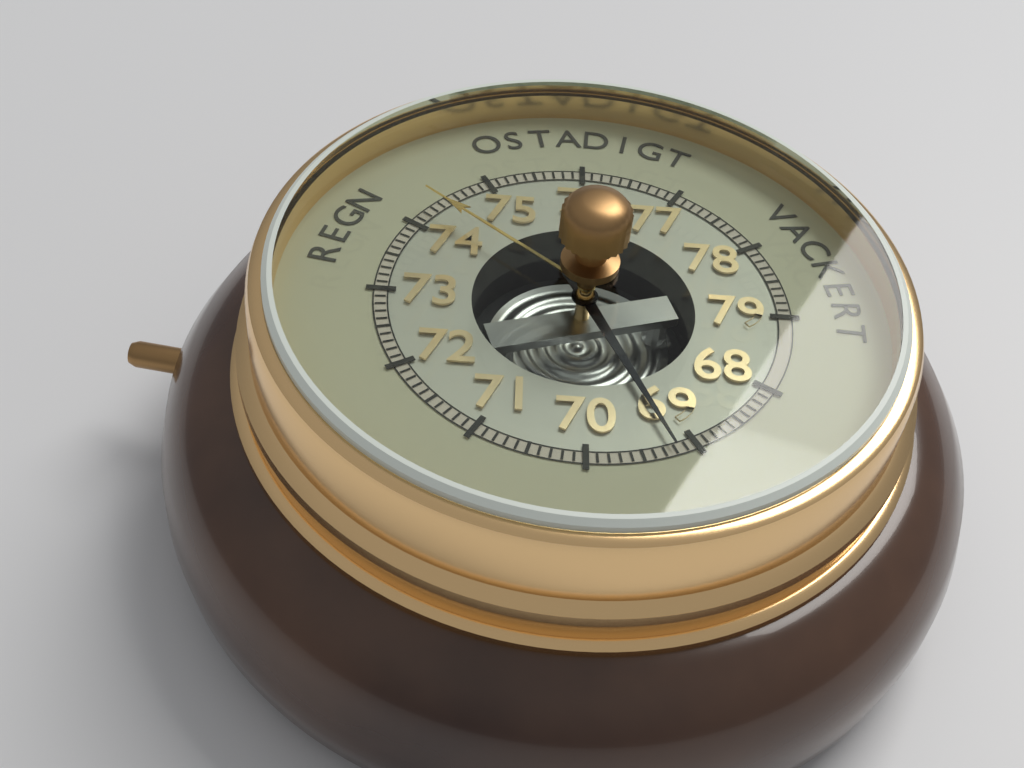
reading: 69.2 (no unit)
